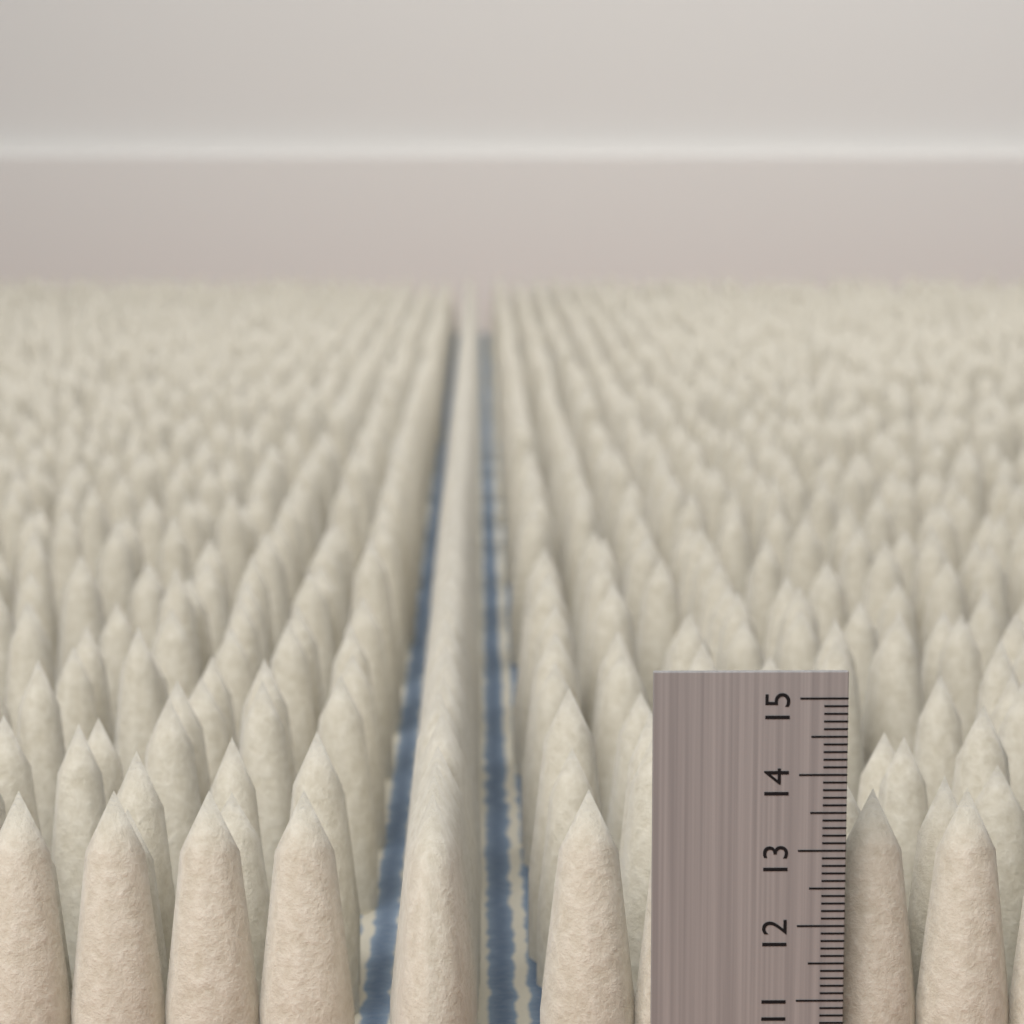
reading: 13.6 (no unit)
